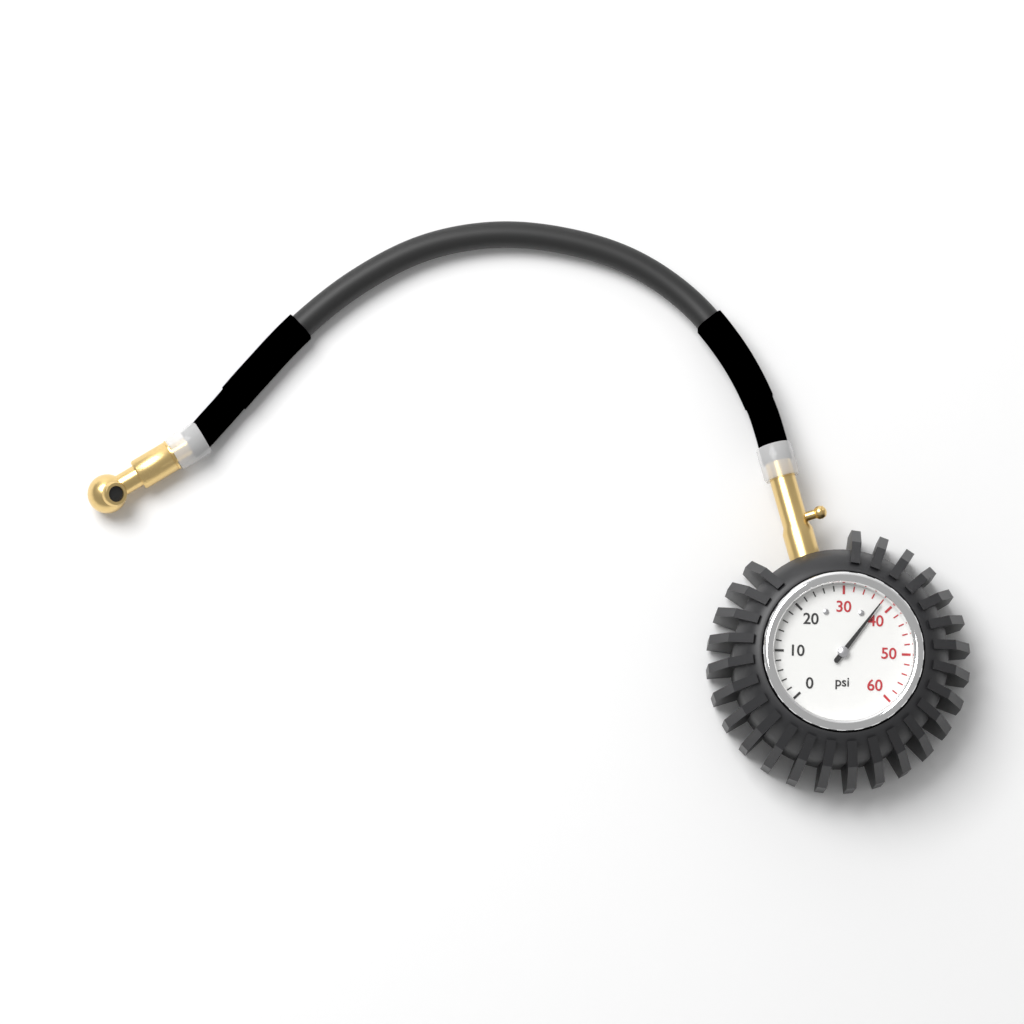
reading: 38 psi
